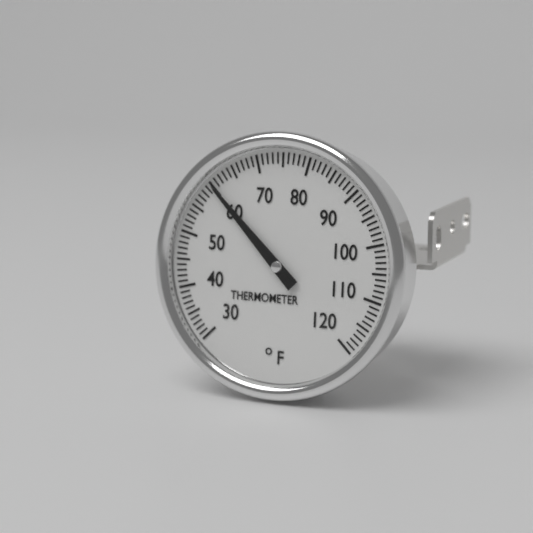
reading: 60 °F
